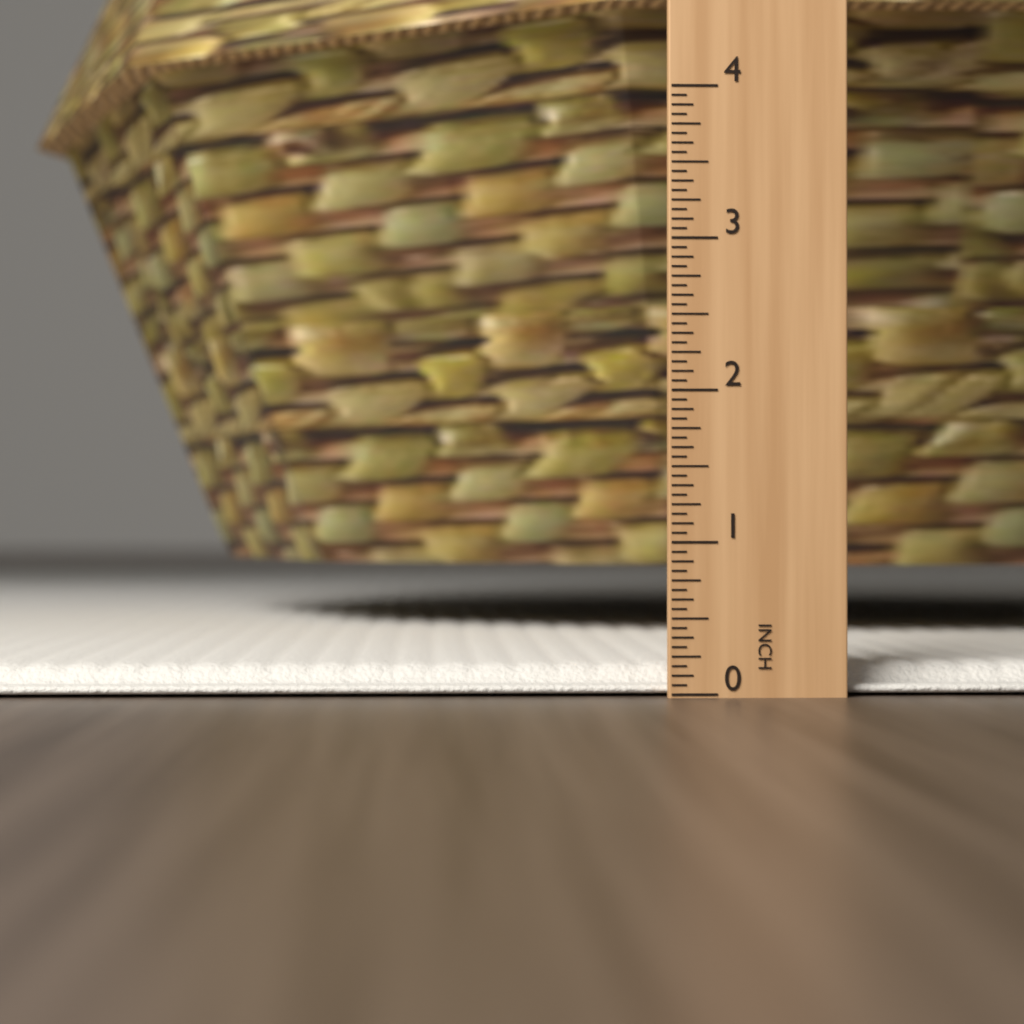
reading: 0.1875 in
